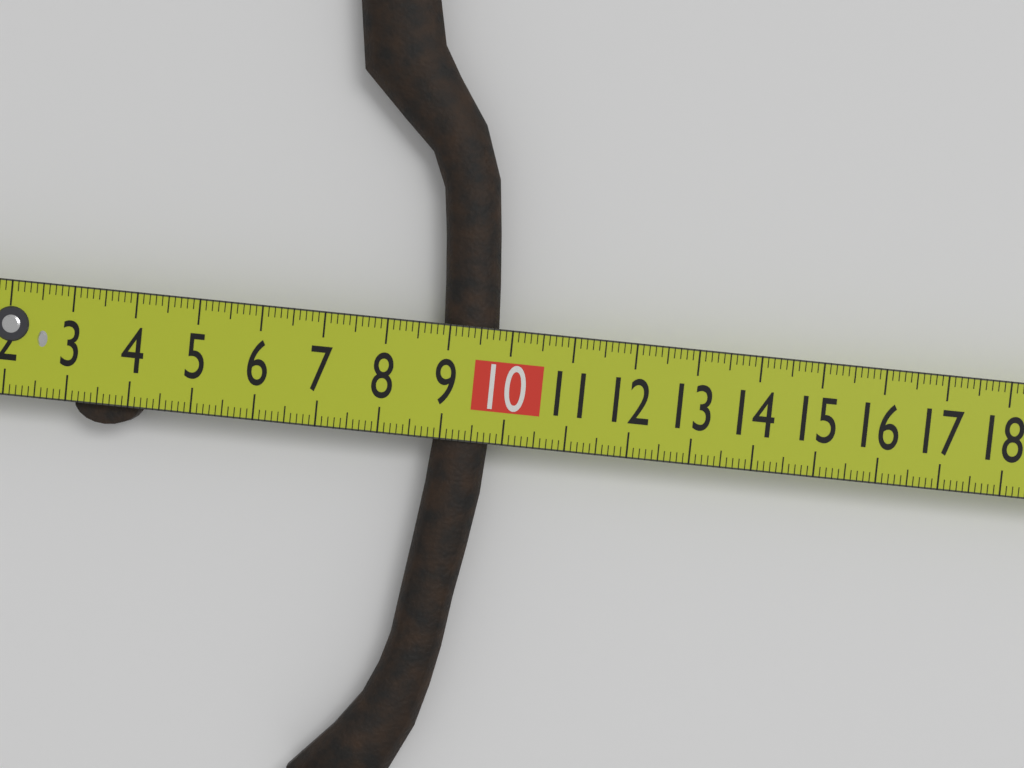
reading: 9.8 cm
